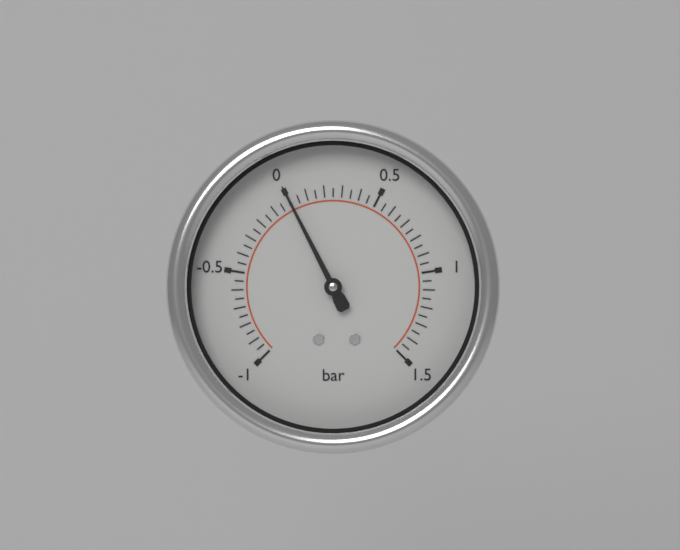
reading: 0.00 bar
